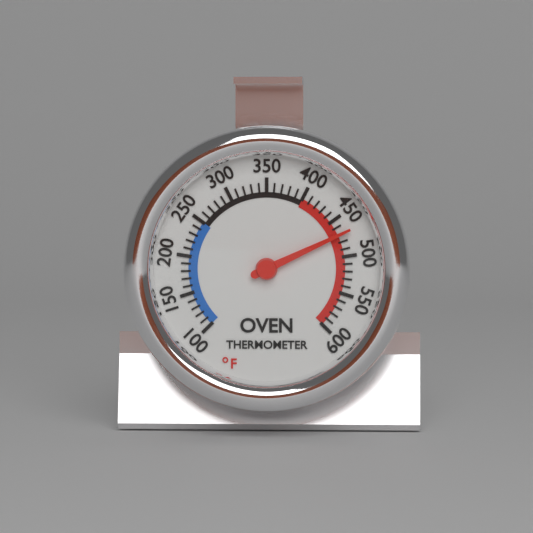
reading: 470 °F
